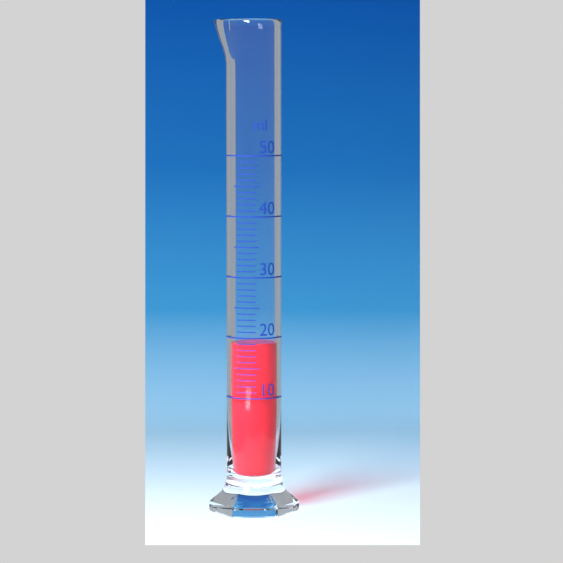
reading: 19 ml
